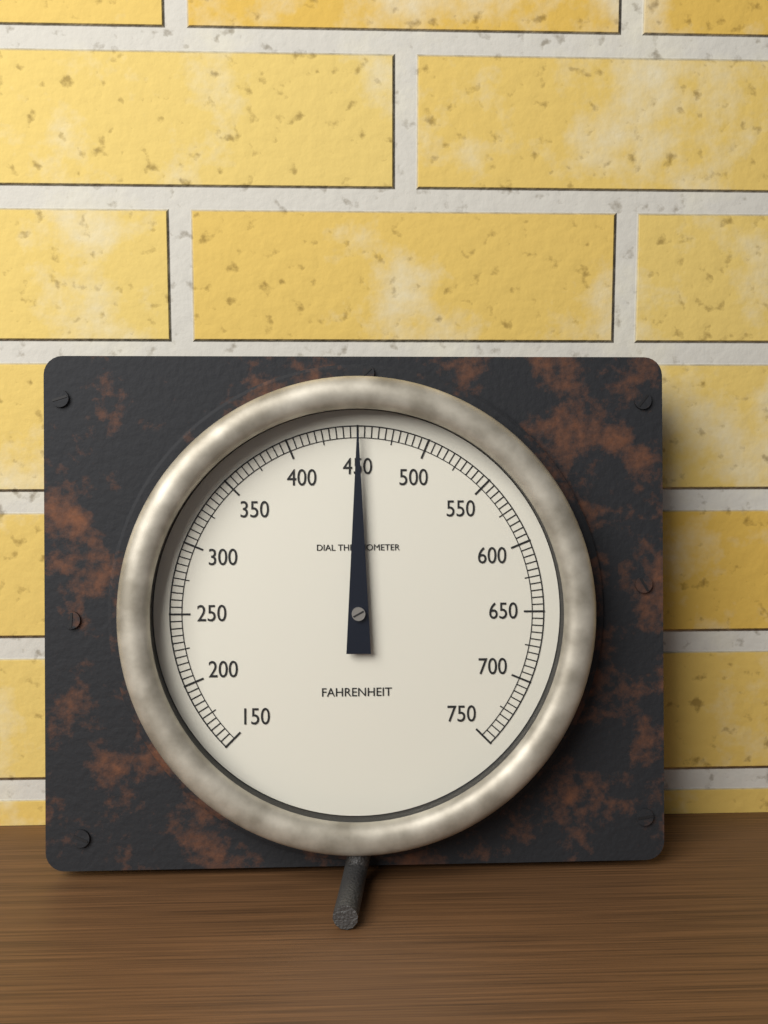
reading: 450 °F
